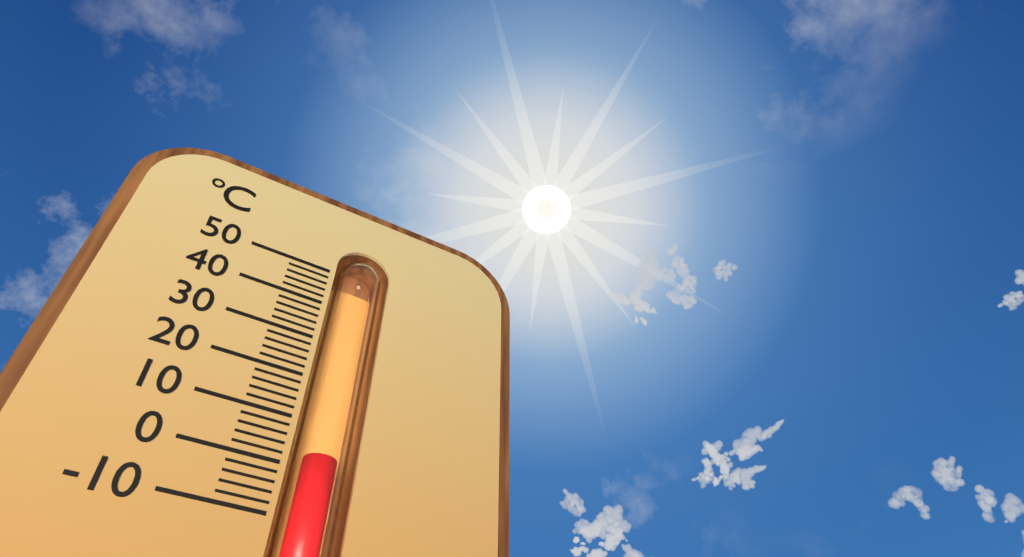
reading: 4 °C
